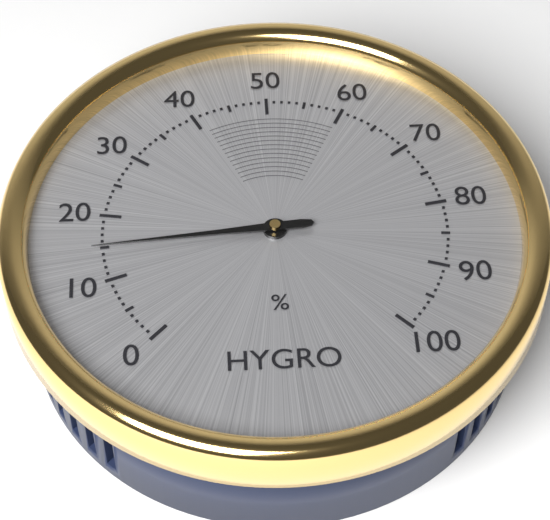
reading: 15 %
